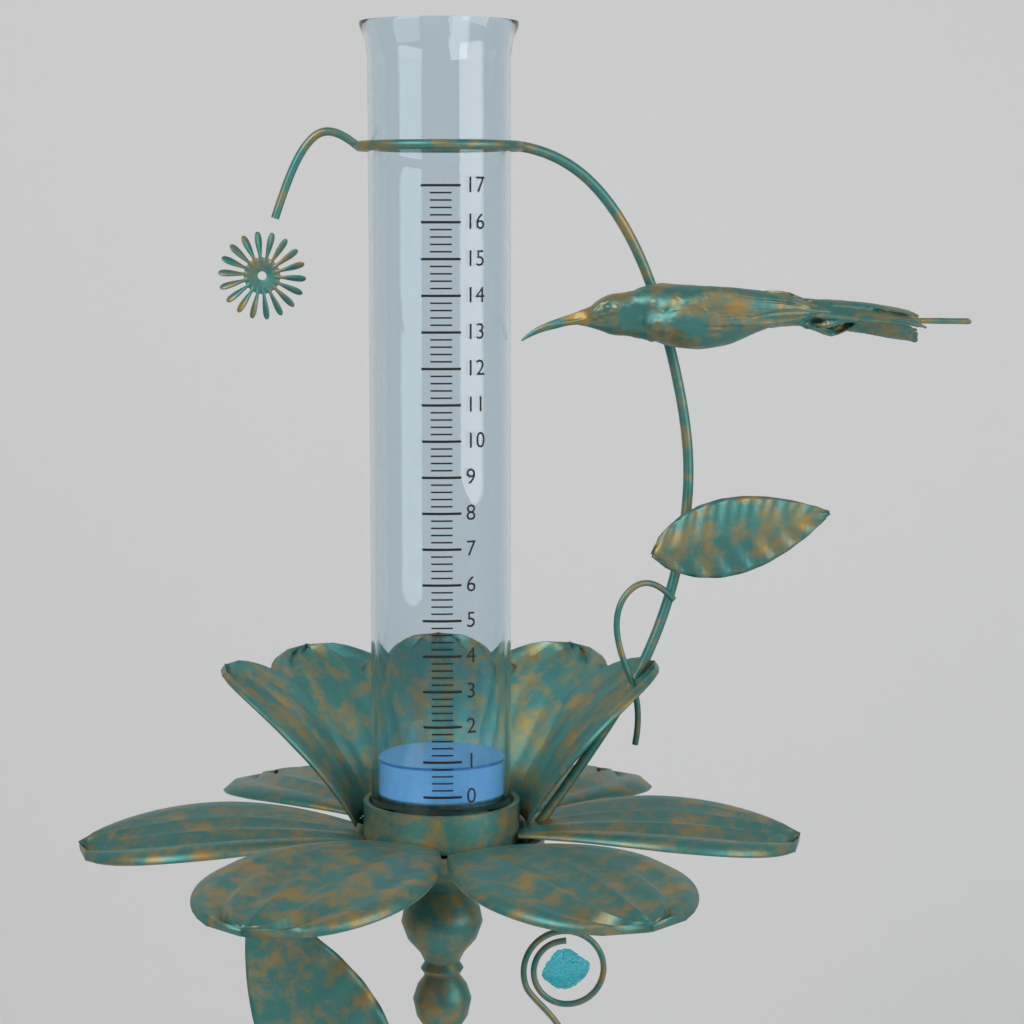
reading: 0.8 (no unit)
